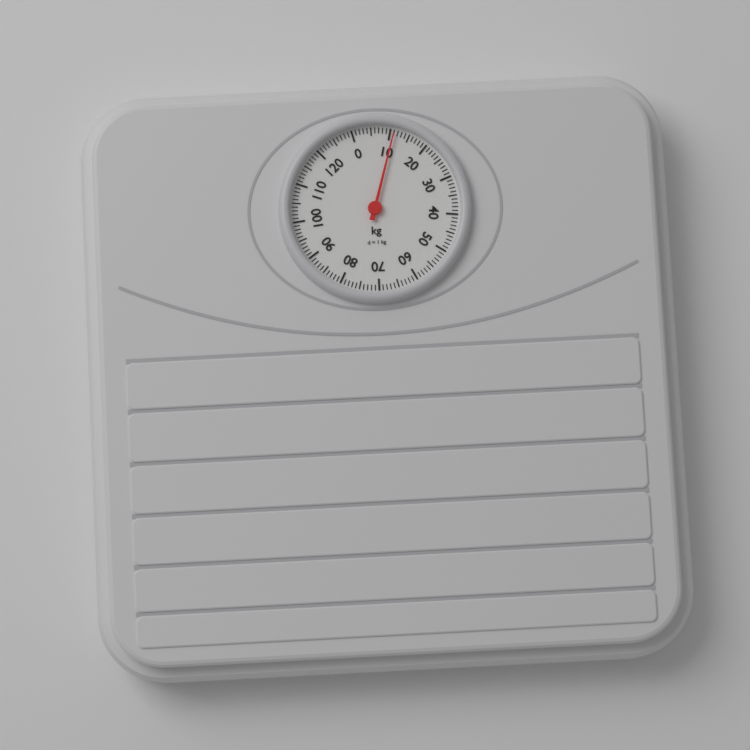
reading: 11 kg
